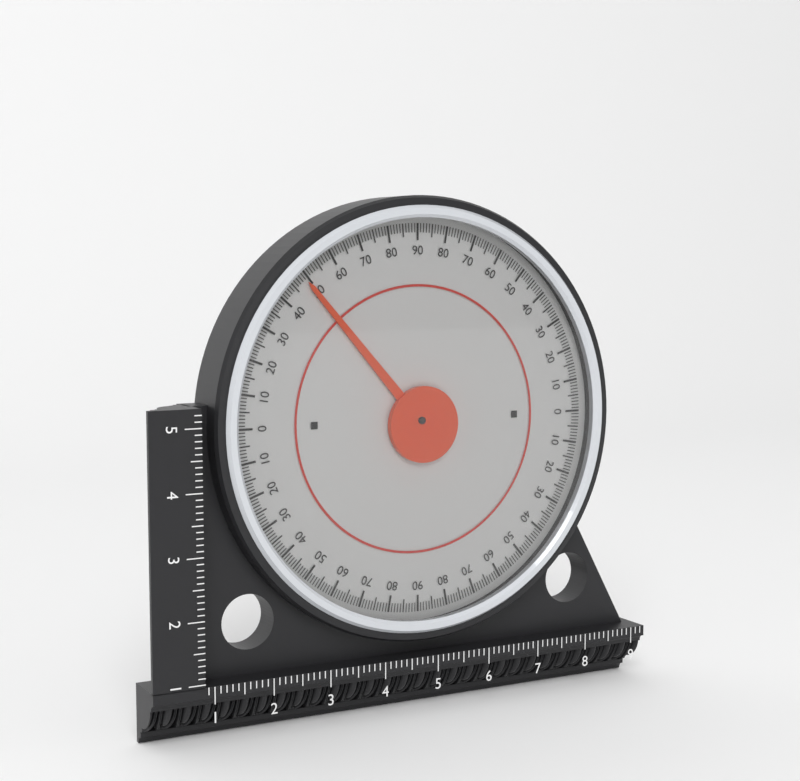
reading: 49 (no unit)
